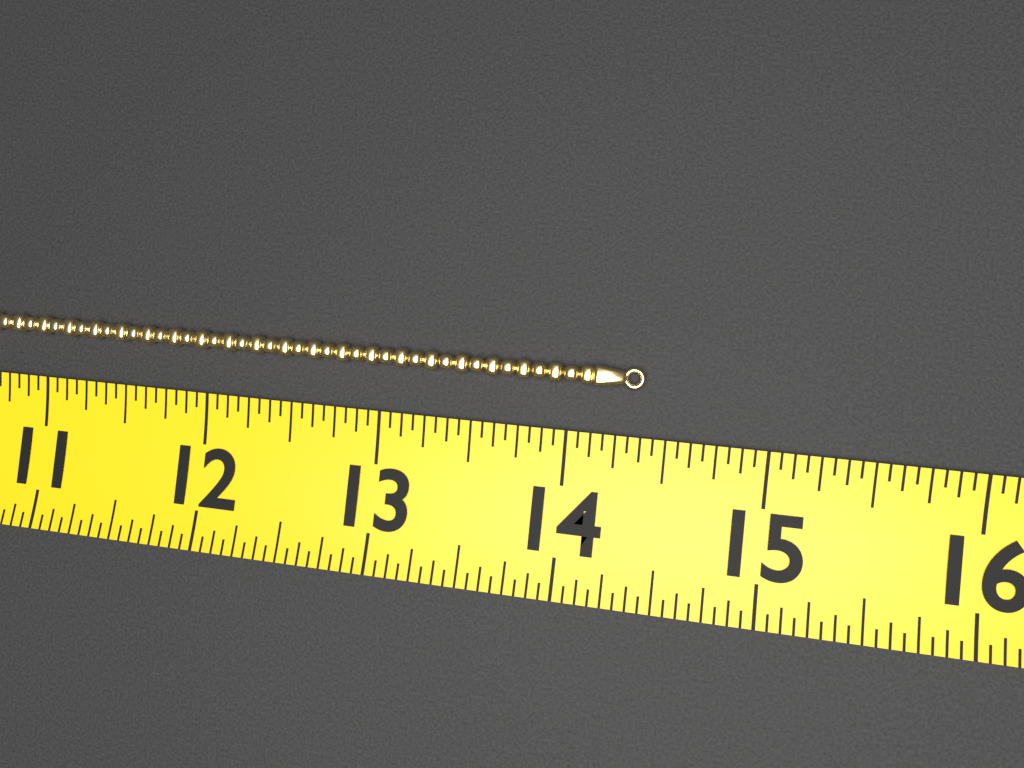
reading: 14.3750 (no unit)
